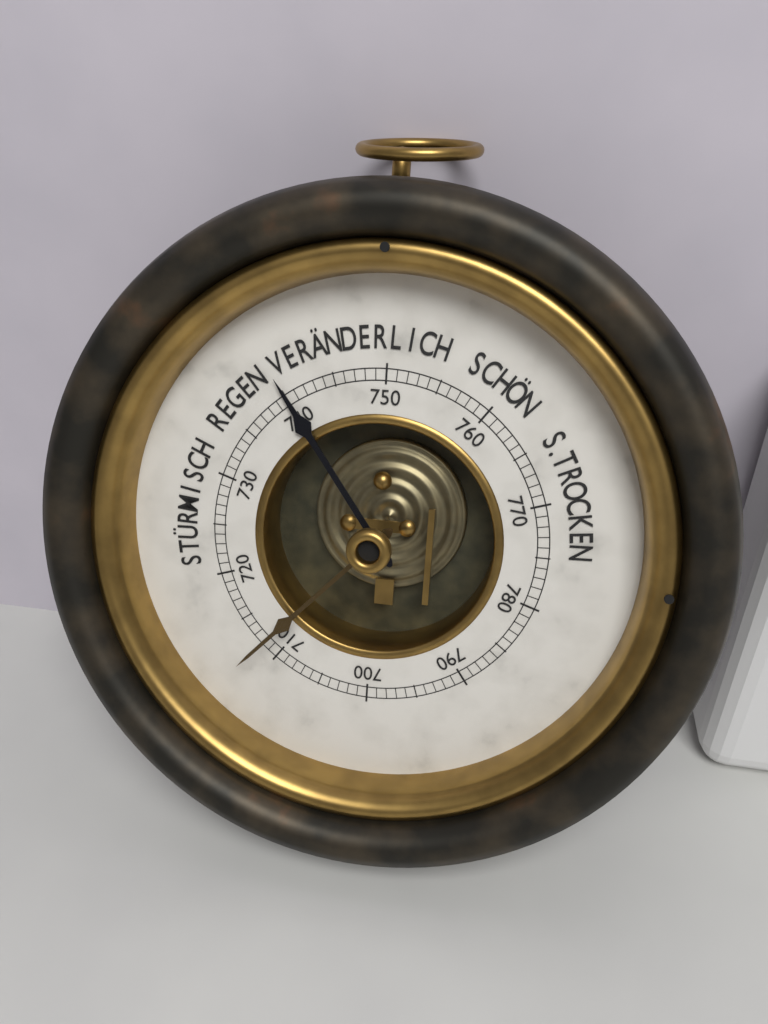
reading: 740 mmHg
